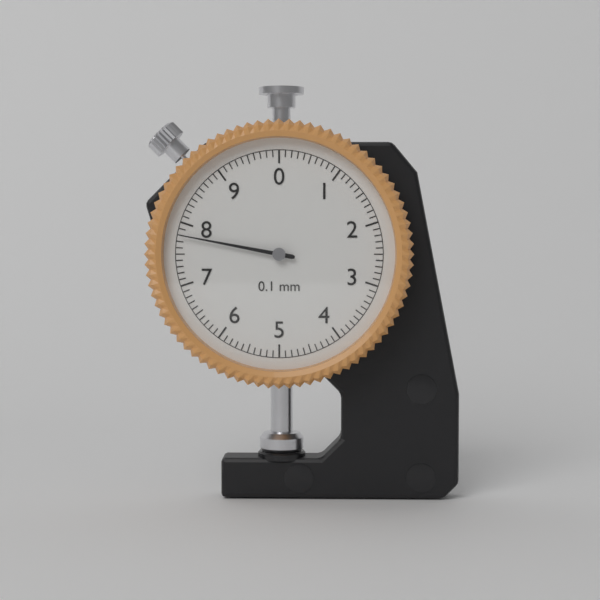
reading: 7.8 mm
